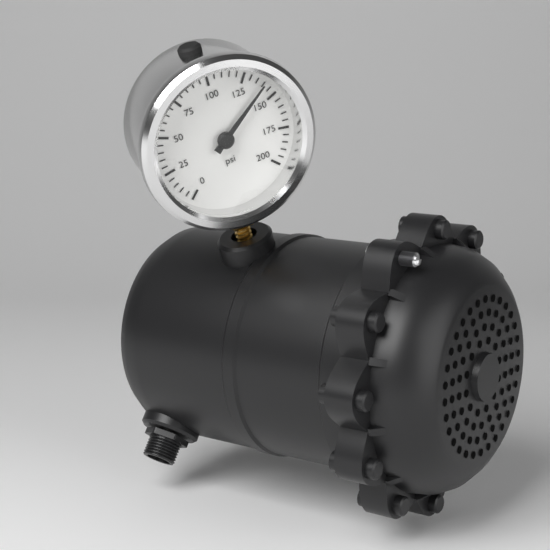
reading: 140 psi
